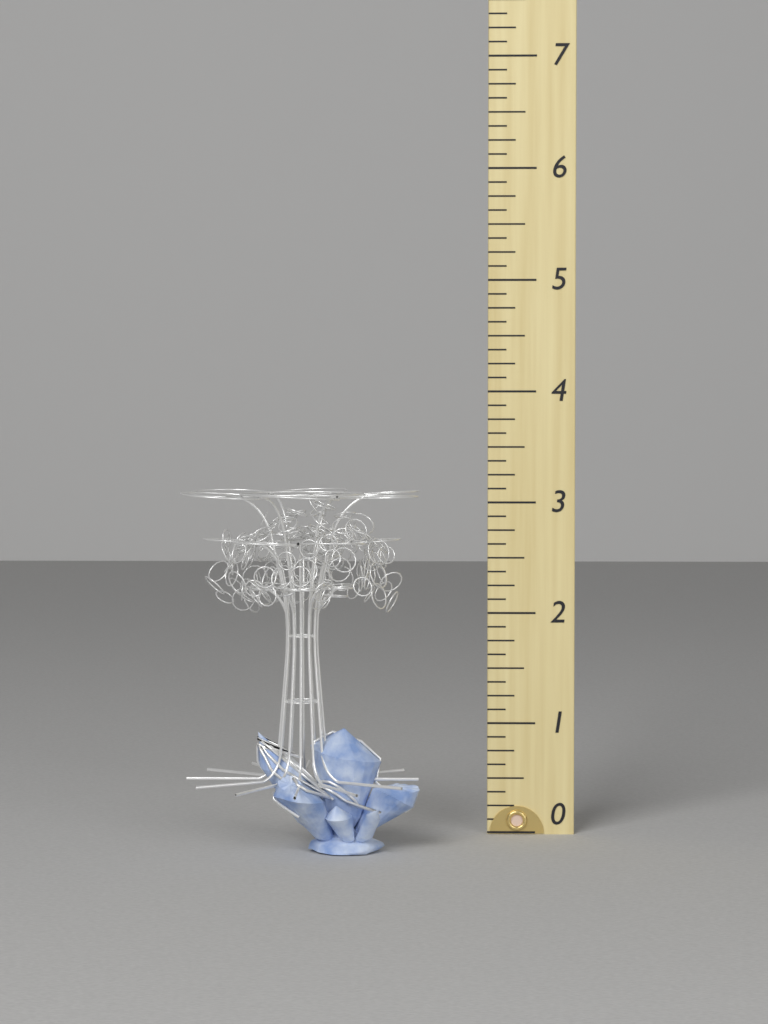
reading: 3.125 (no unit)
